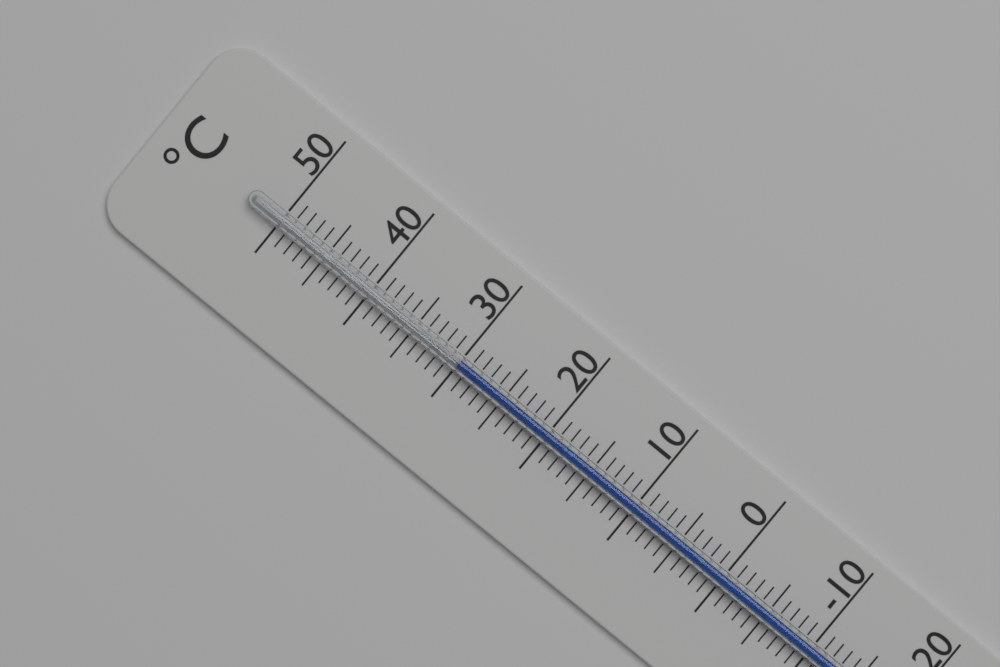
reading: 30 °C
